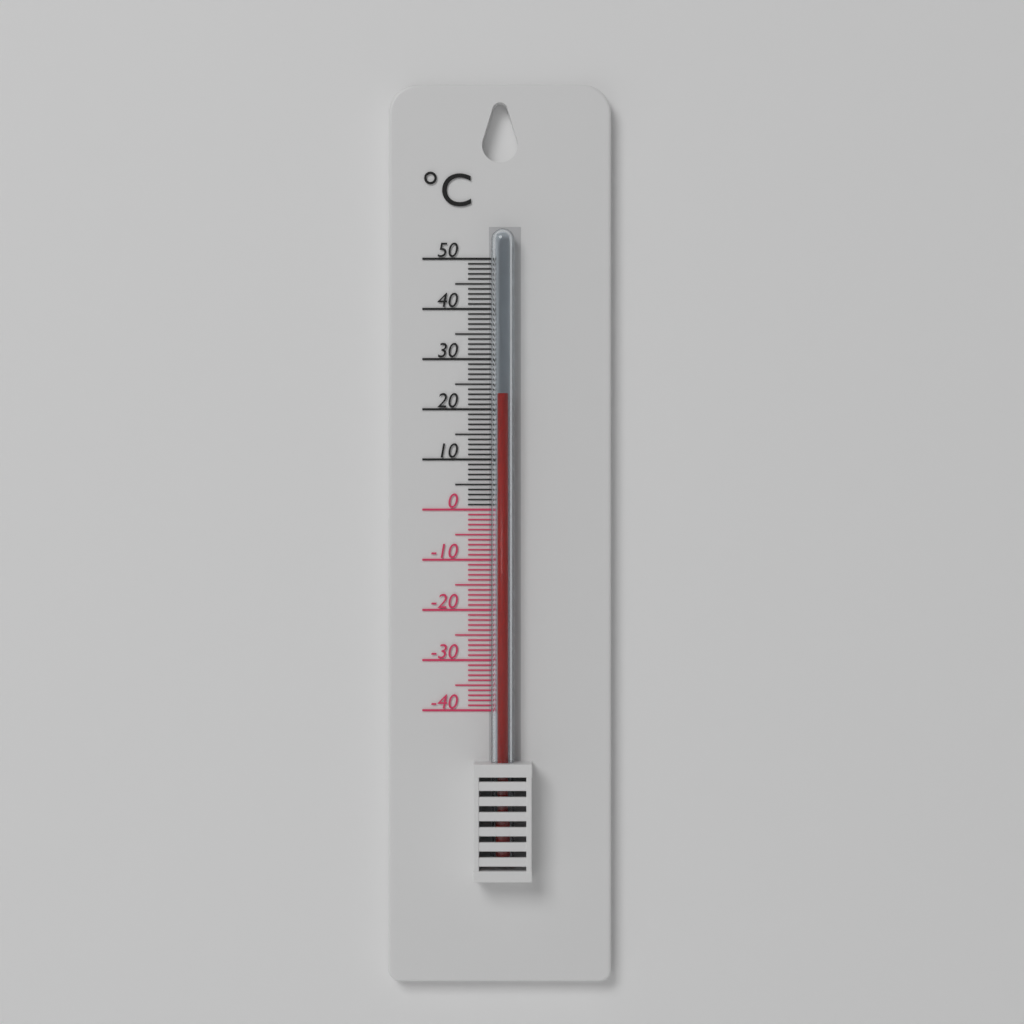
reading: 23 °C
